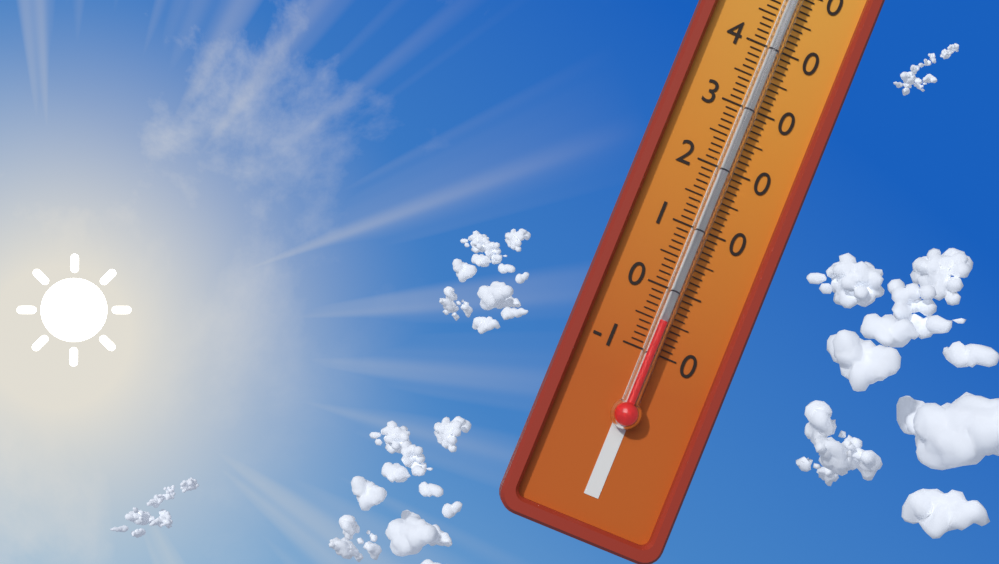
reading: -5 °C
